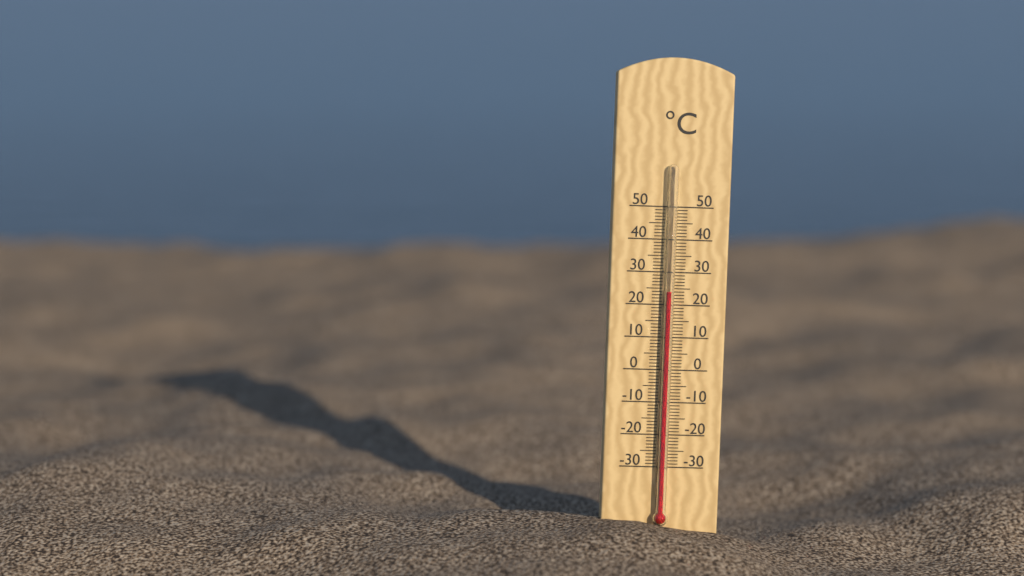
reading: 24 °C
